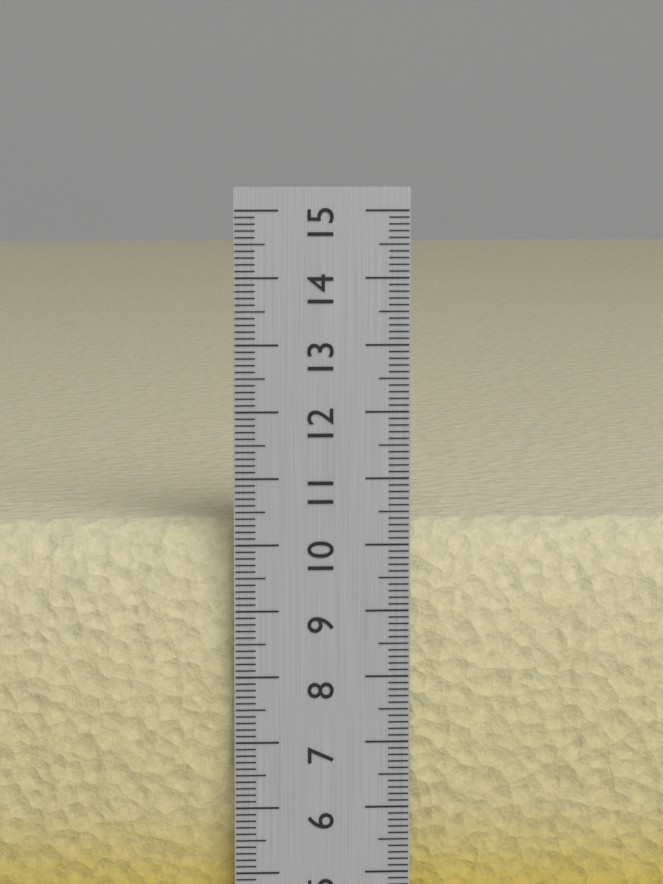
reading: 10.3 cm
